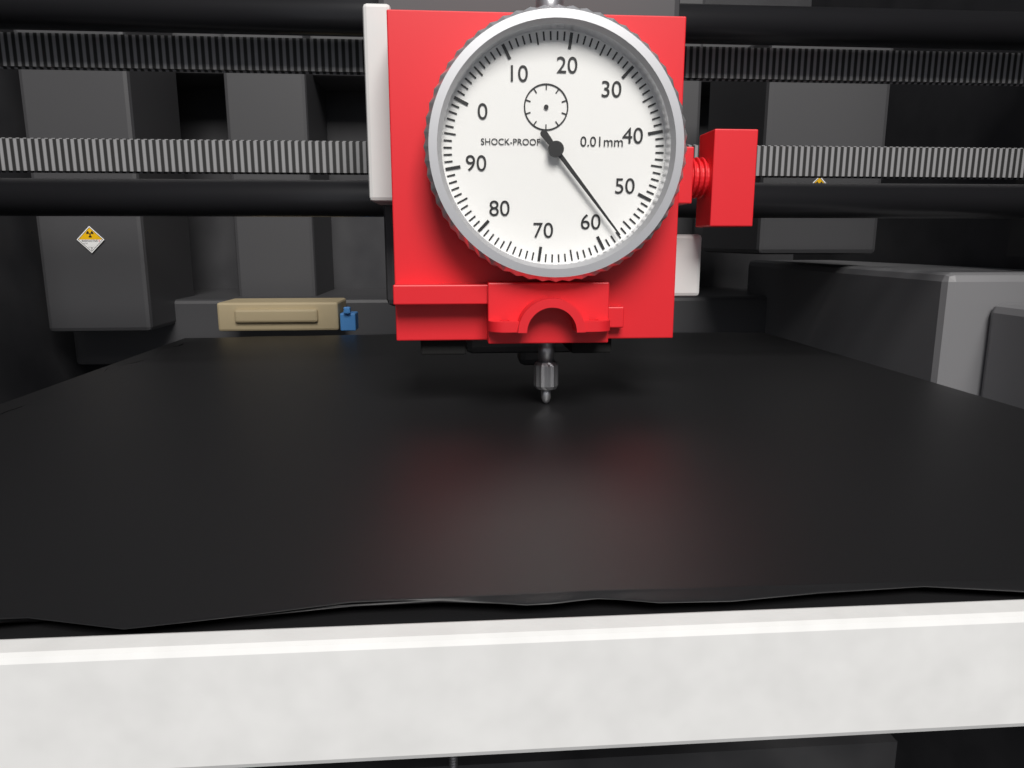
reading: 57 0.01mm
